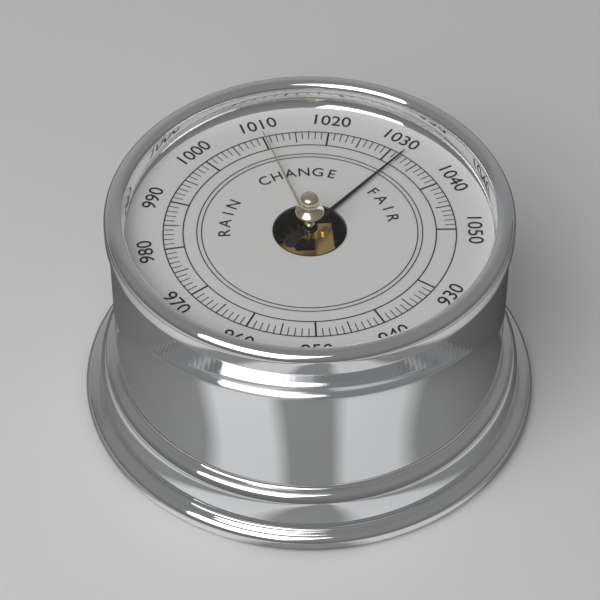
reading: 1032 (no unit)
